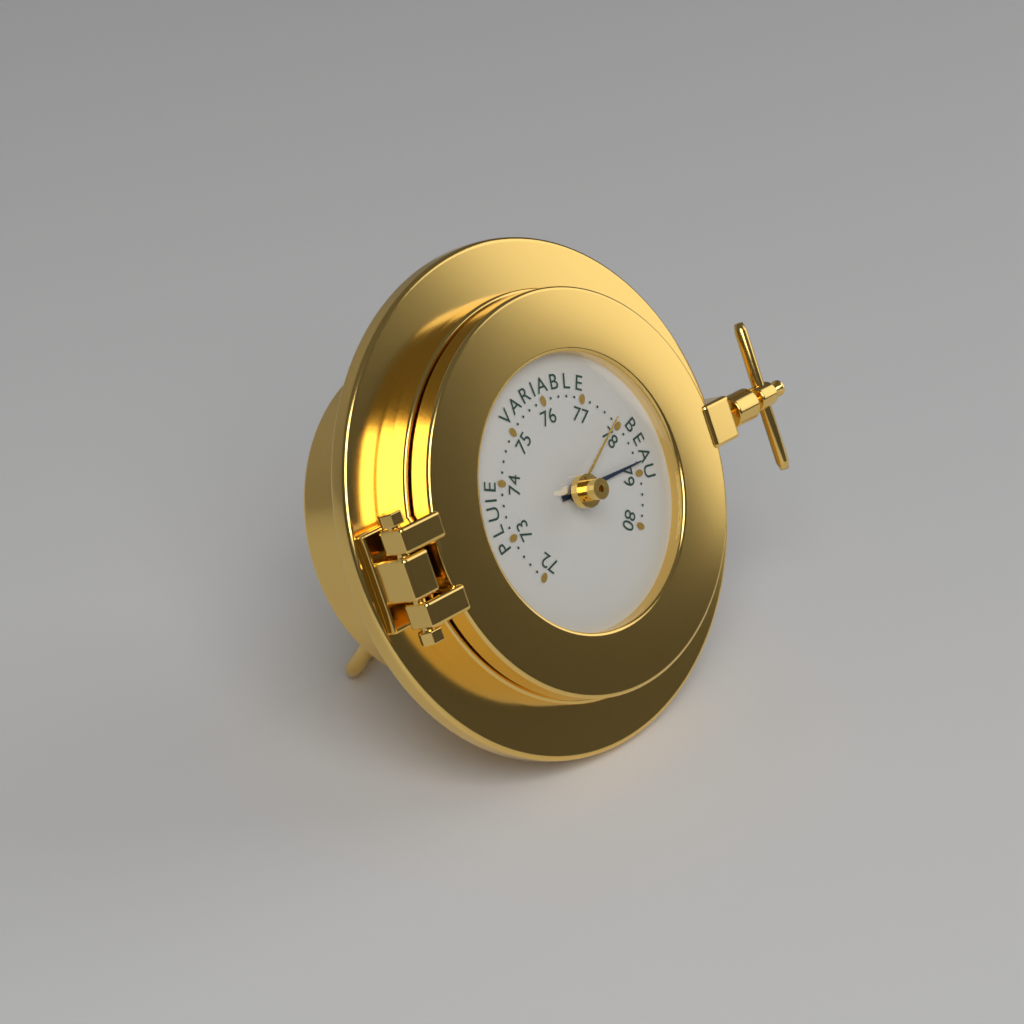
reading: 78.8 (no unit)
